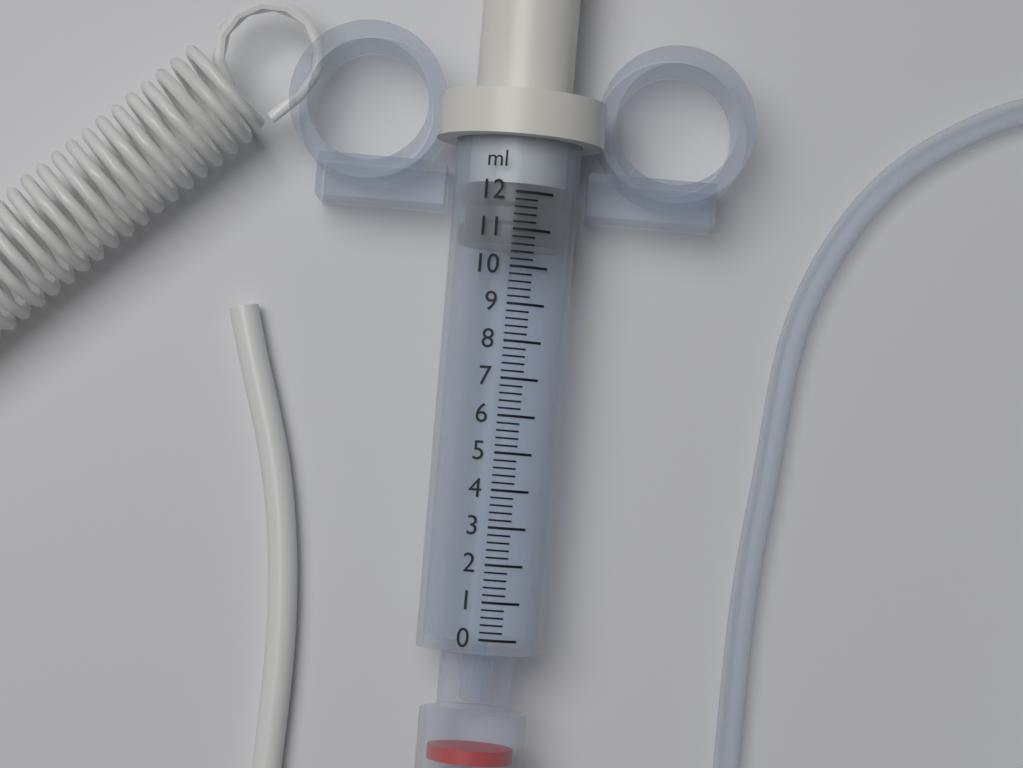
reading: 10.6 ml
